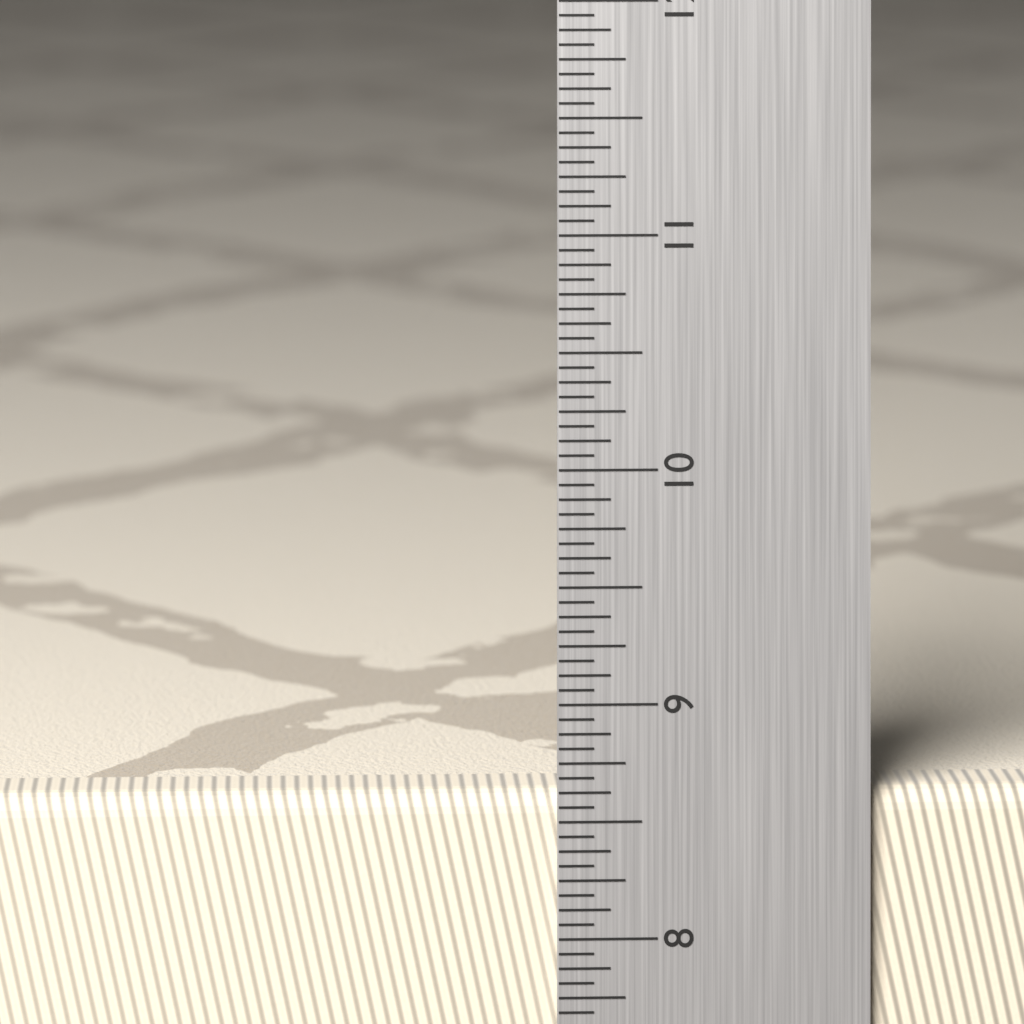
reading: 8.6250 in
